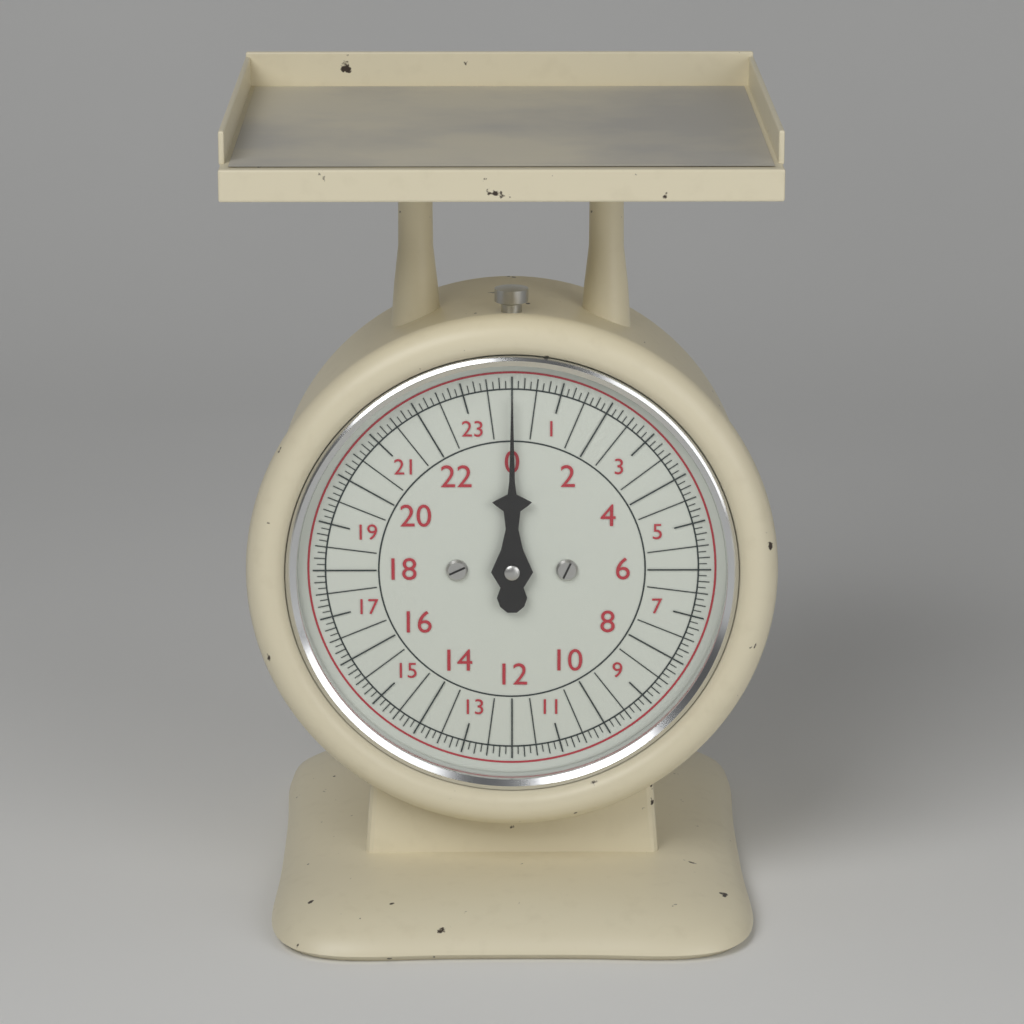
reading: 0.000 (no unit)
